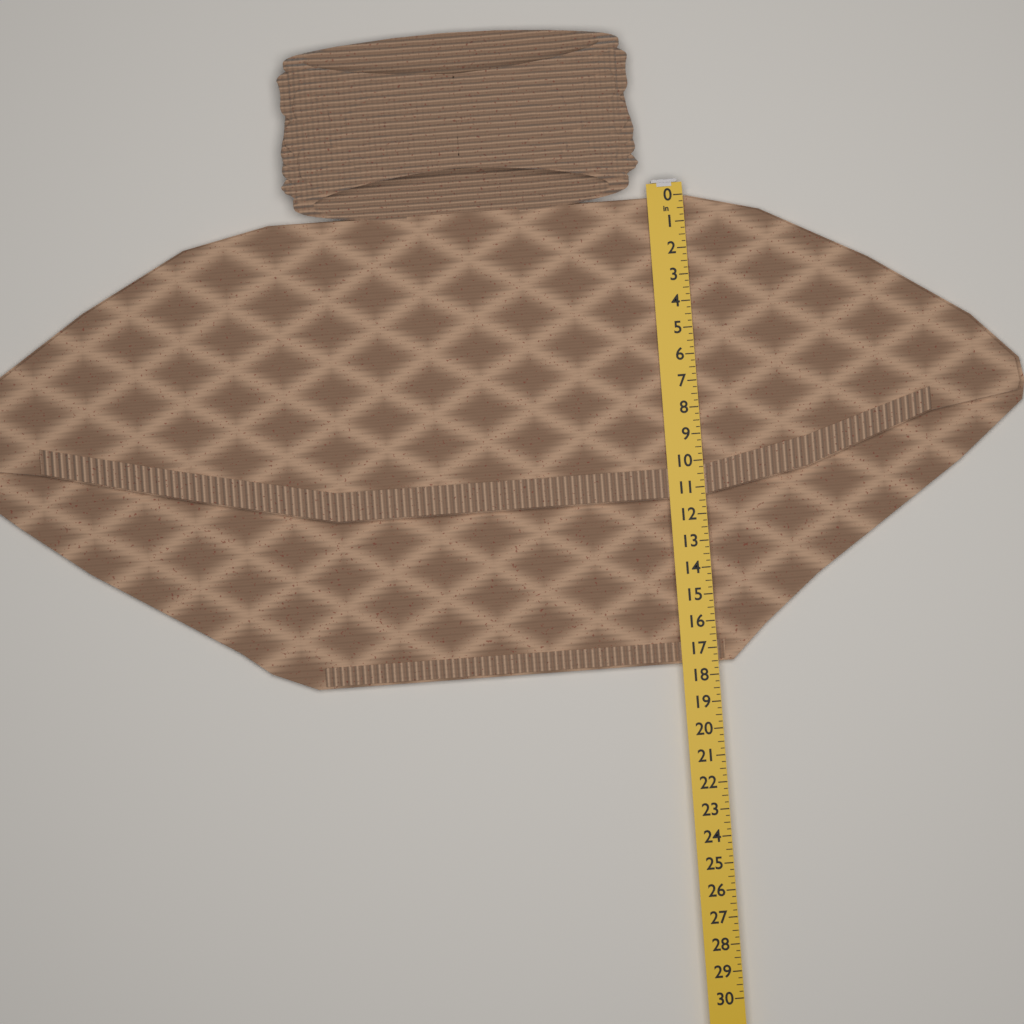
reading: 17.50 in
